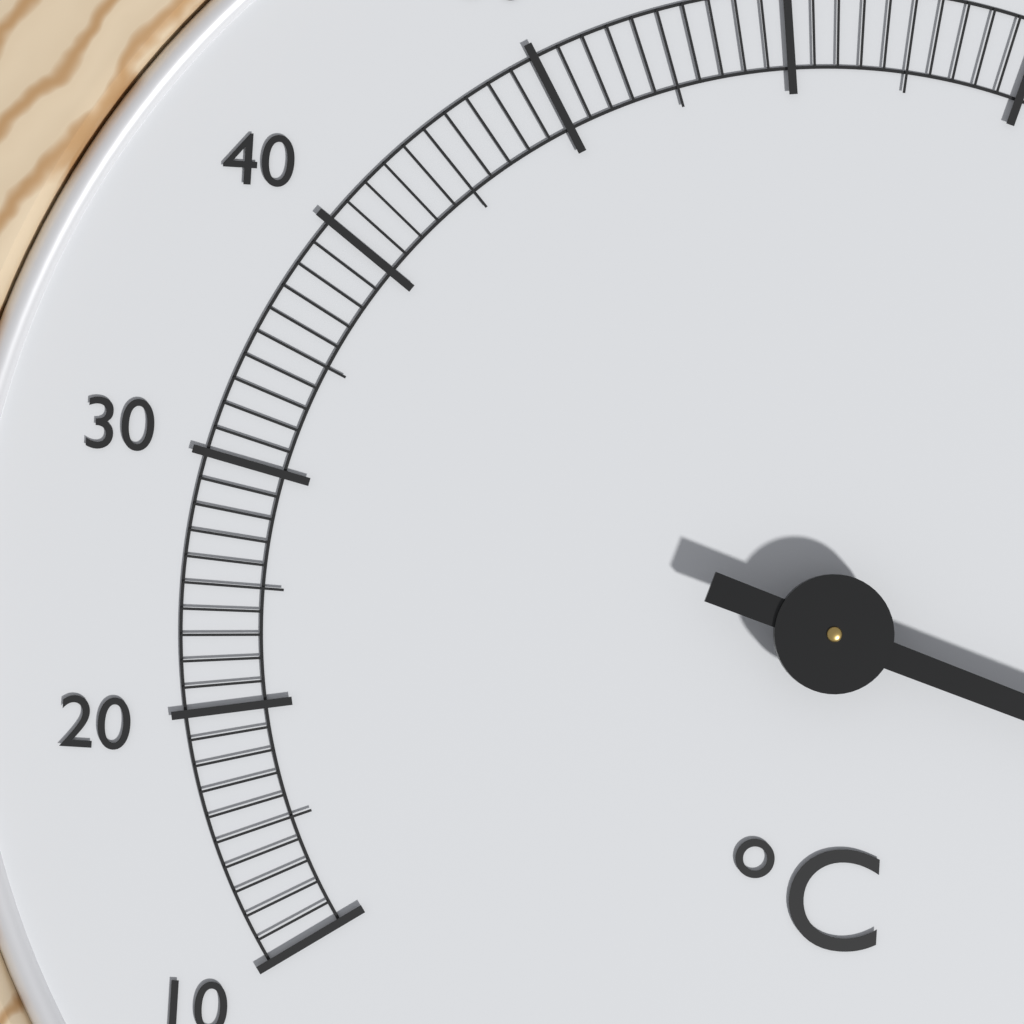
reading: 109 °C
